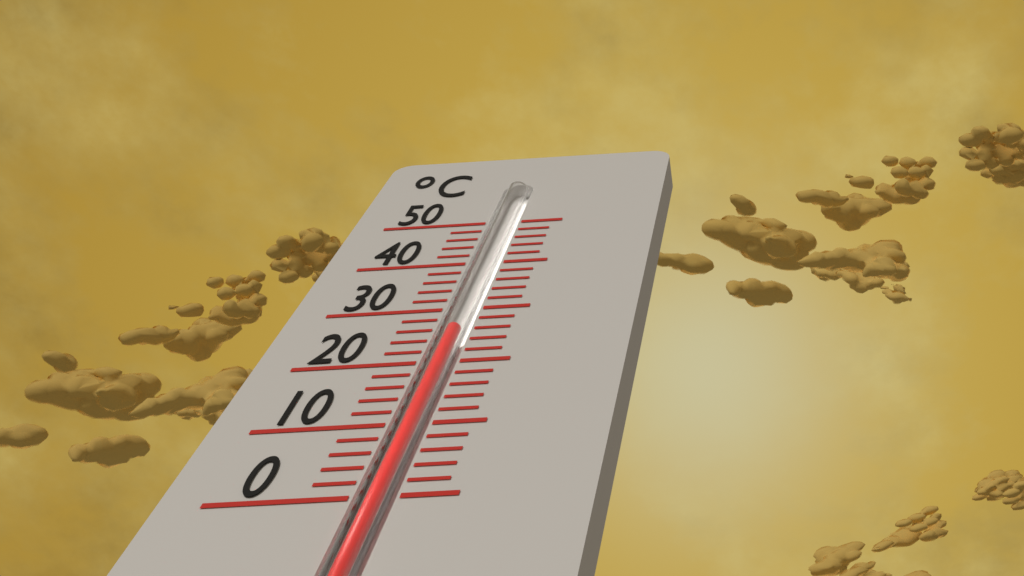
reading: 26 °C
